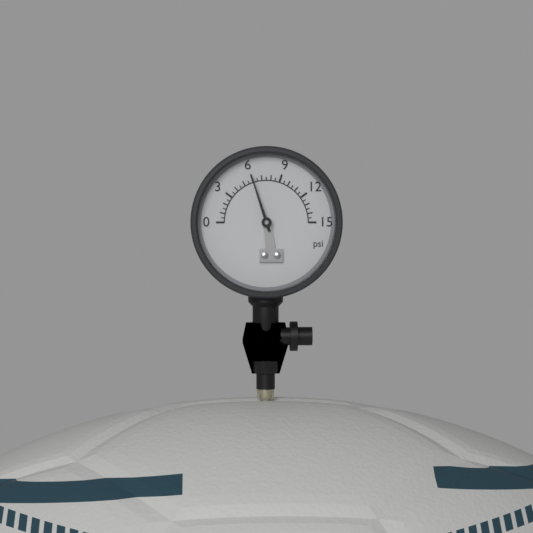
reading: 6.0 psi
